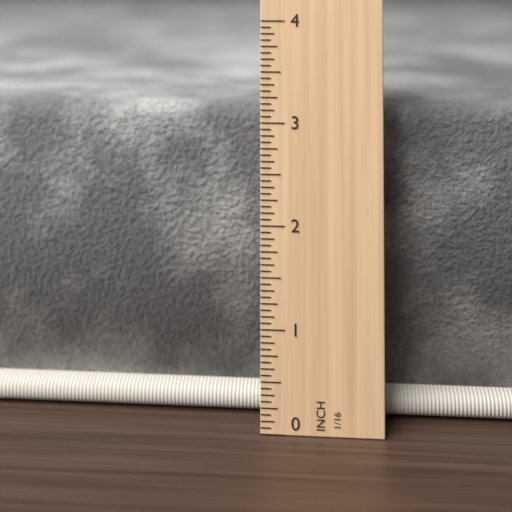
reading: 3.1250 in
